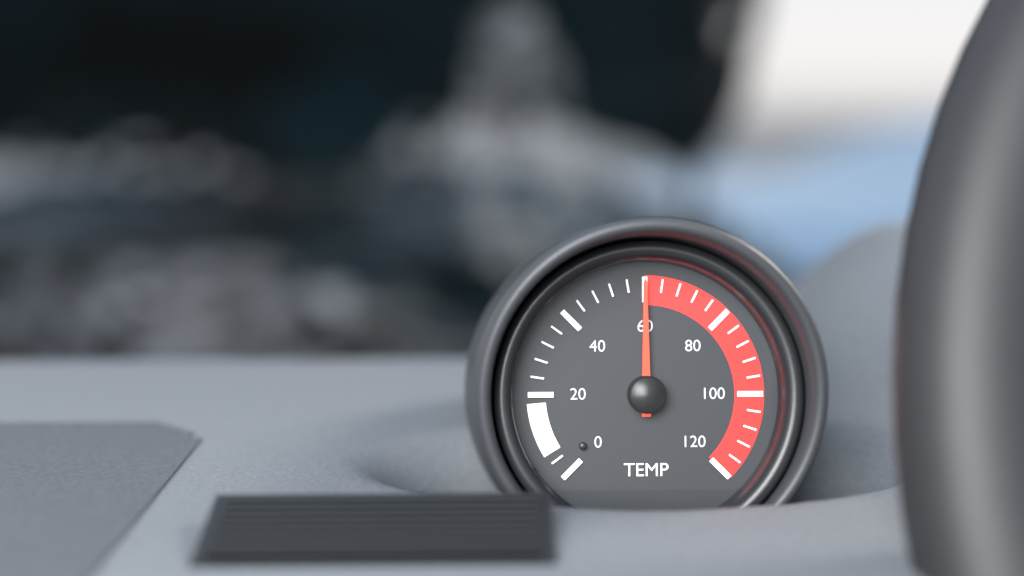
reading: 60 (no unit)
